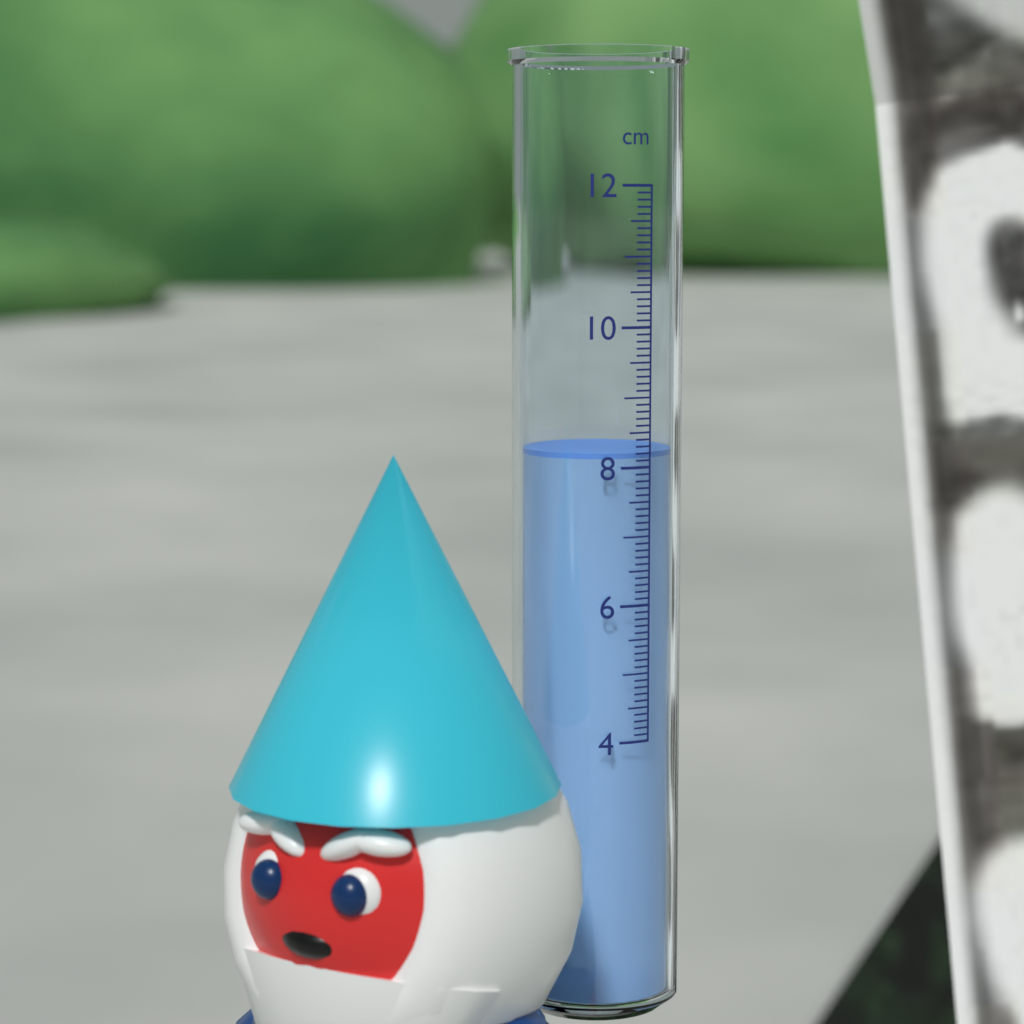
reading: 8.2 cm
